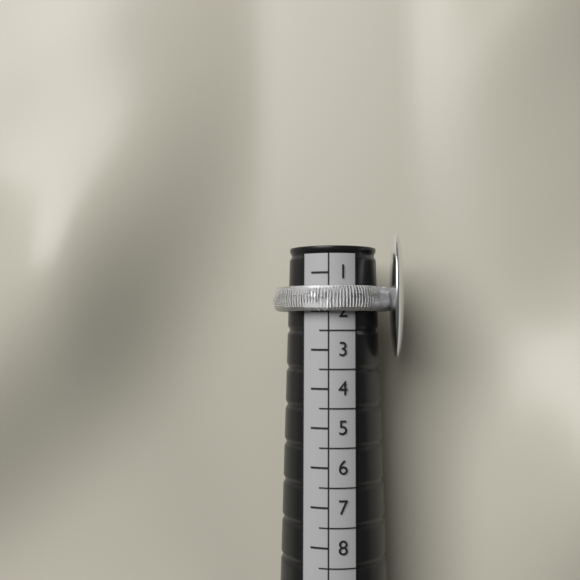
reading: 2.0 (no unit)
